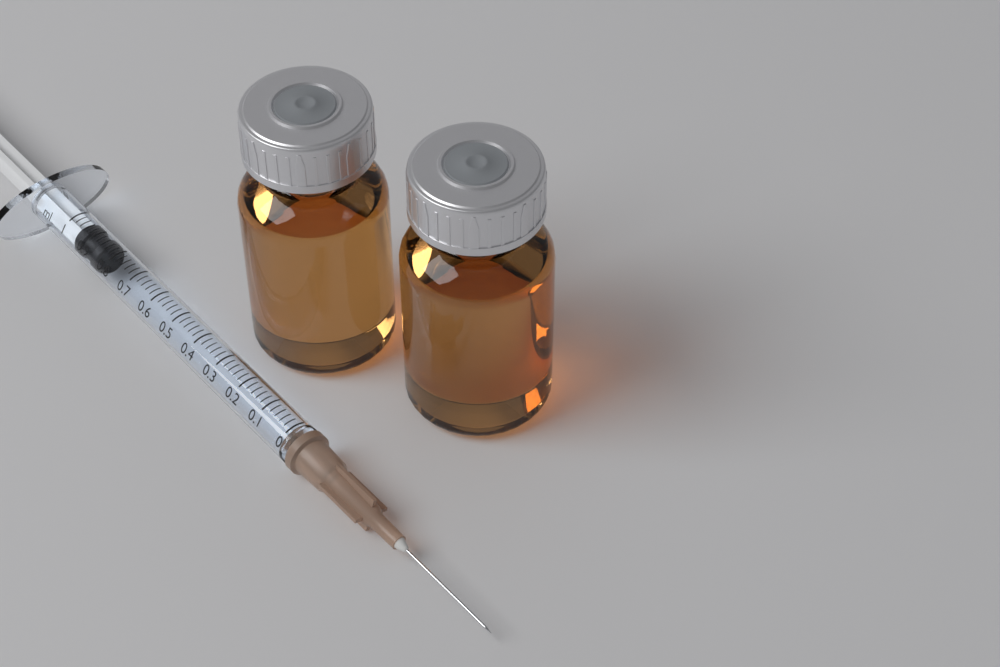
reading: 0.84 ml
